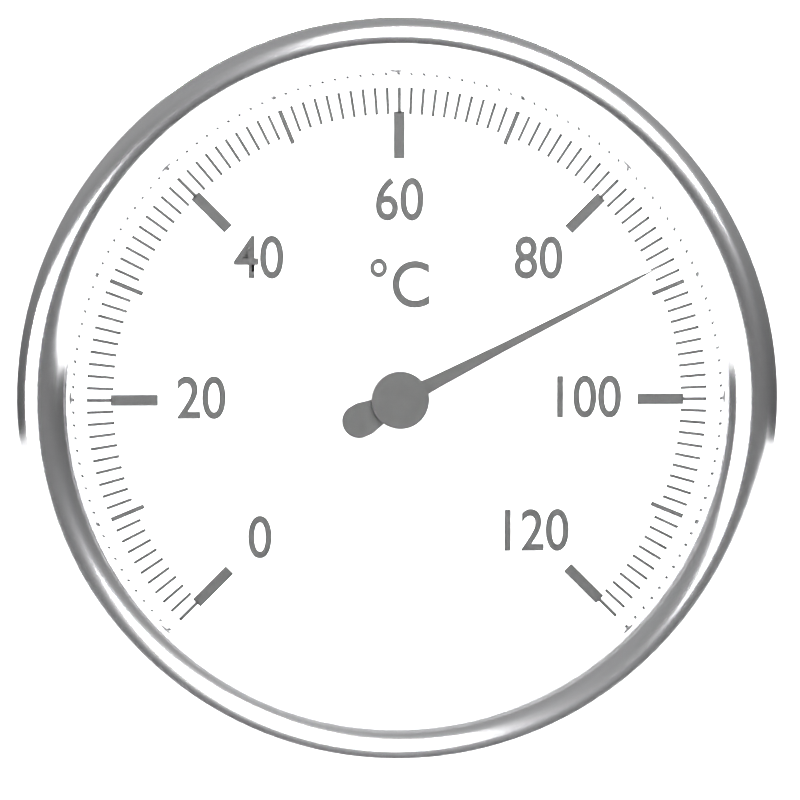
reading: 88 °C
